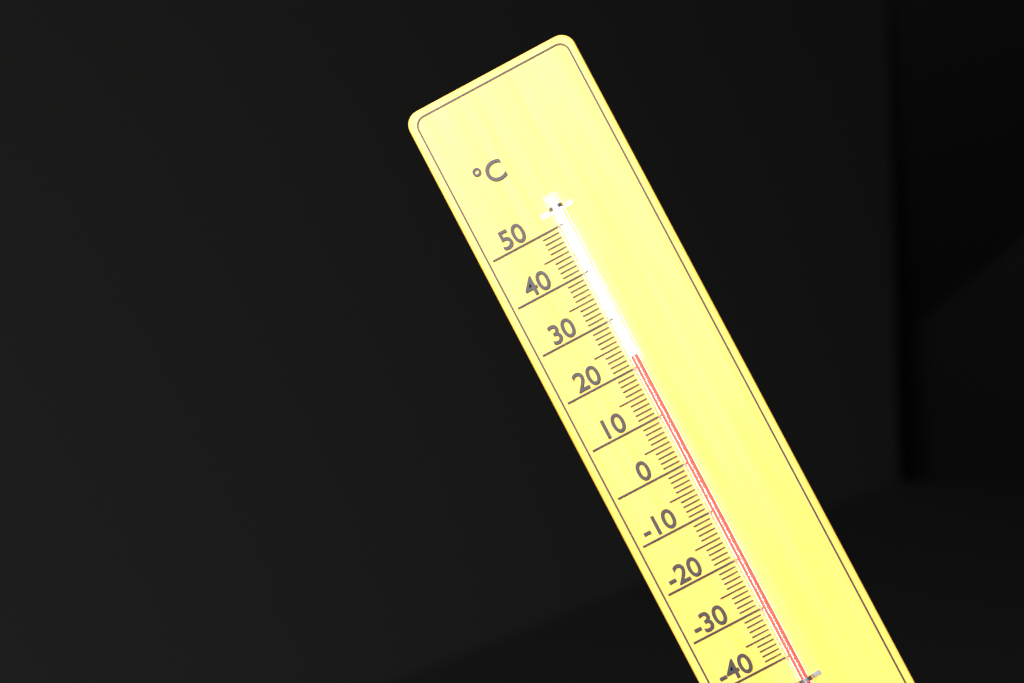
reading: 22 °C
